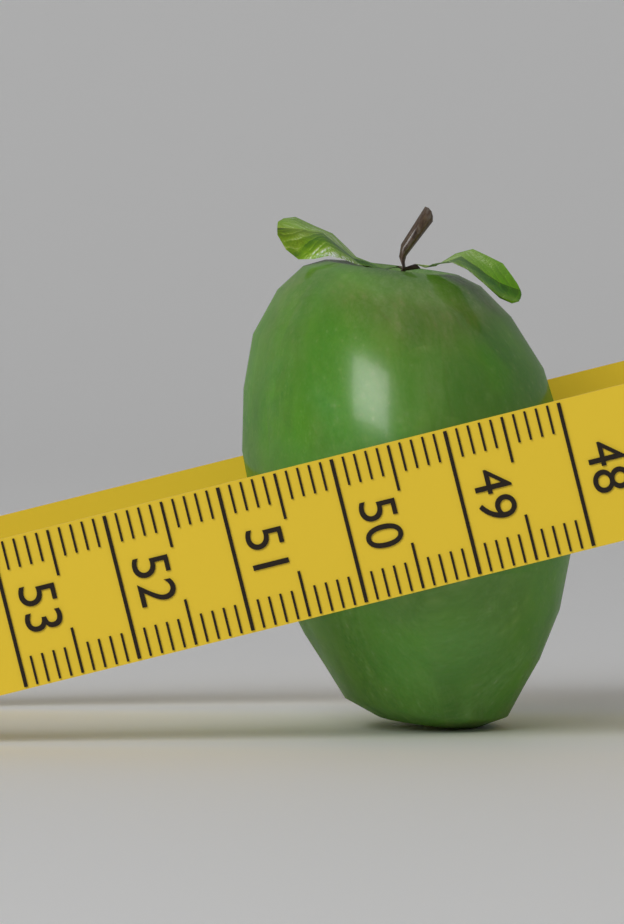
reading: 50.8 (no unit)
